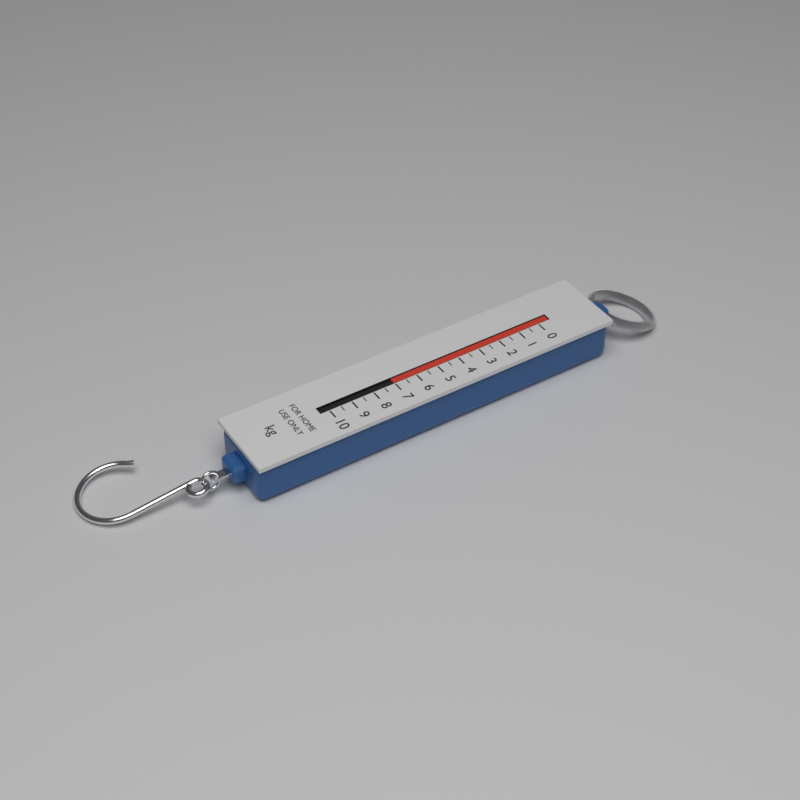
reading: 7.0 kg
